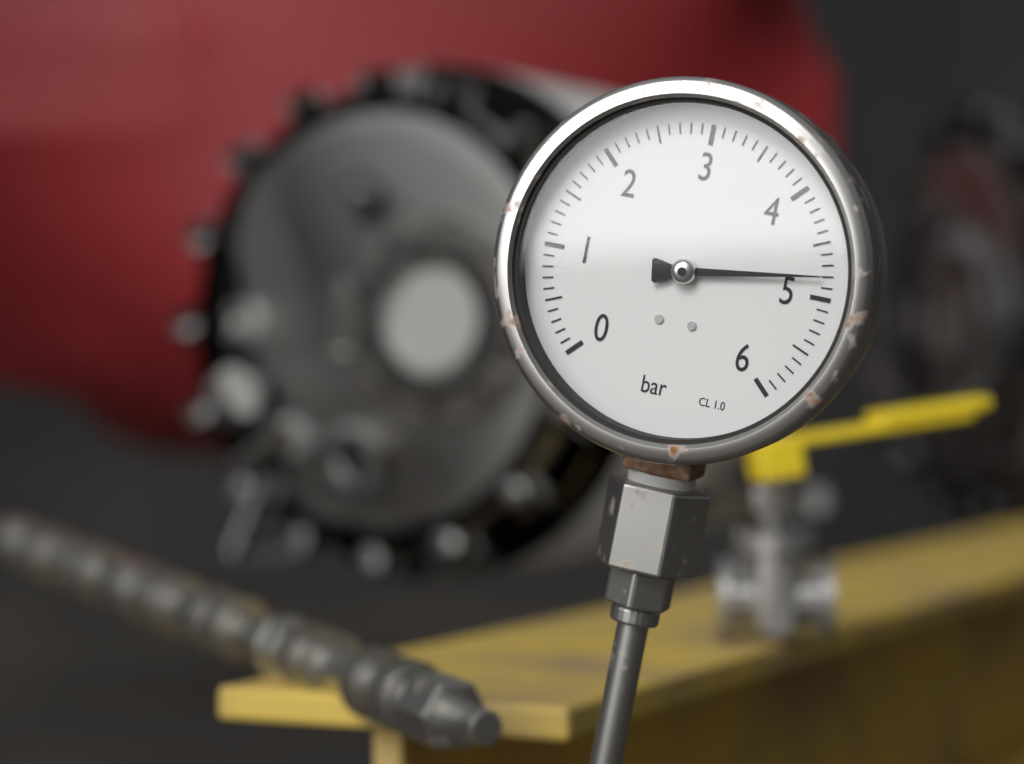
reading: 4.8 bar
